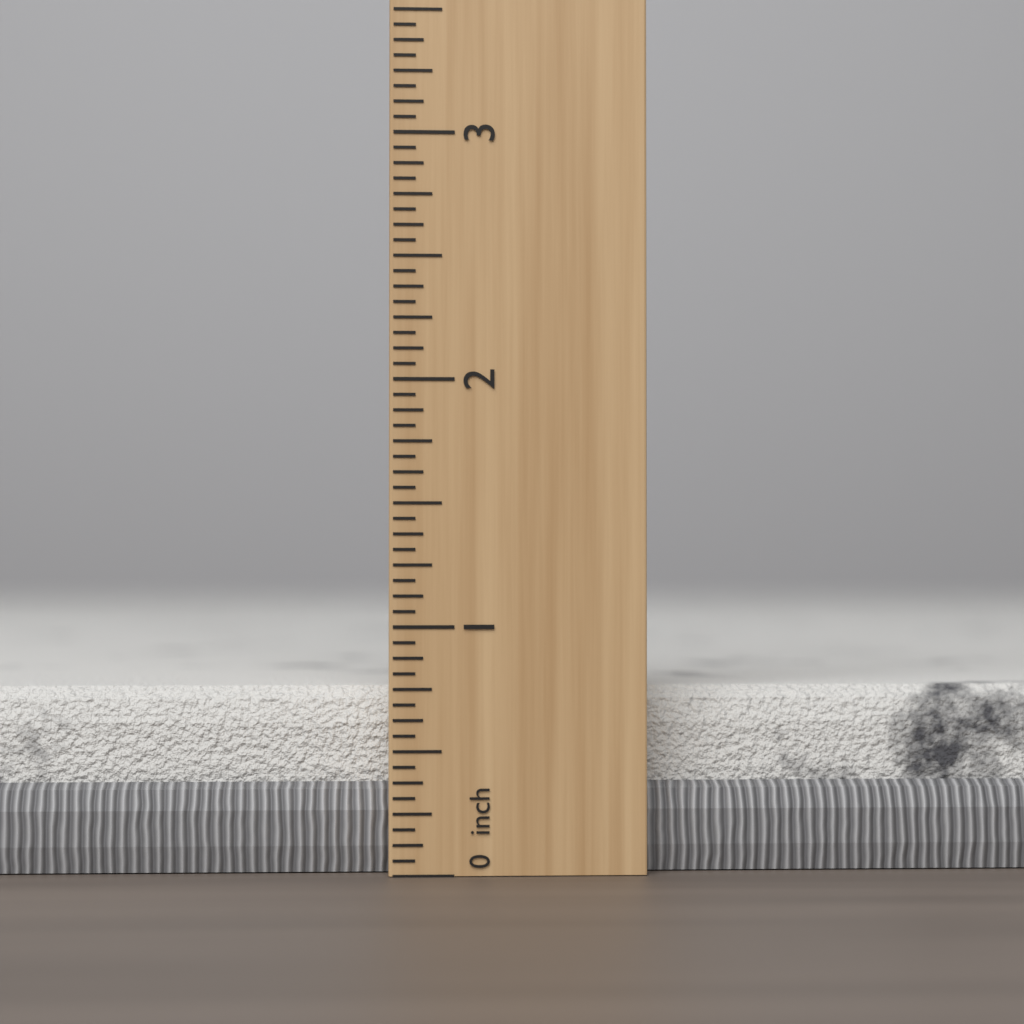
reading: 0.7500 inch
